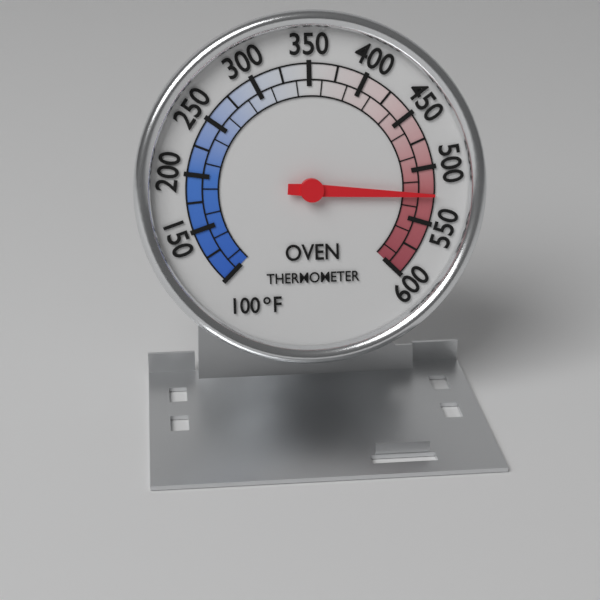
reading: 525 °F
